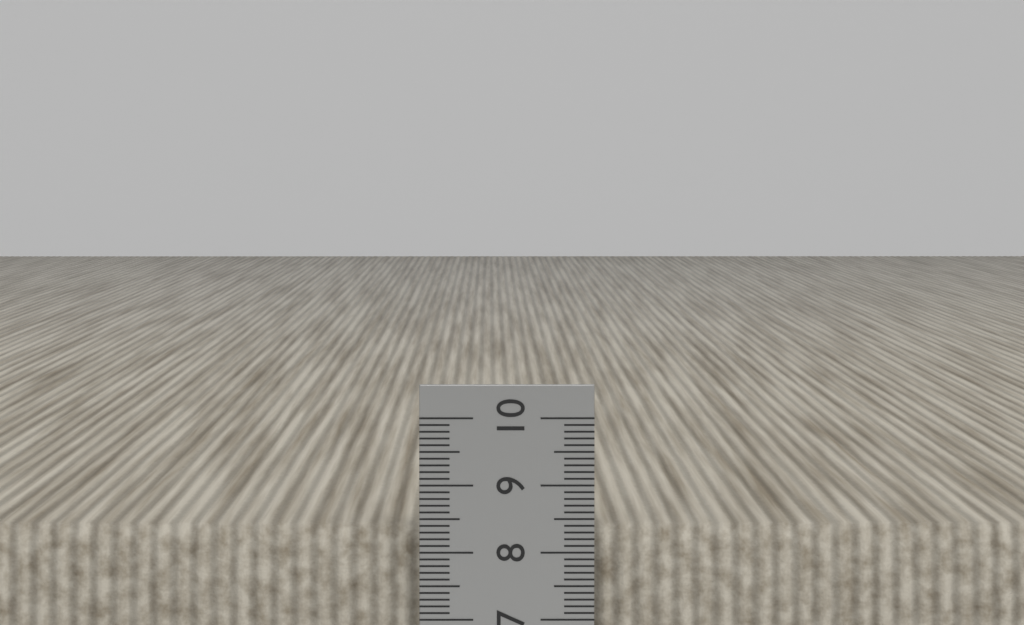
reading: 8.4 cm
